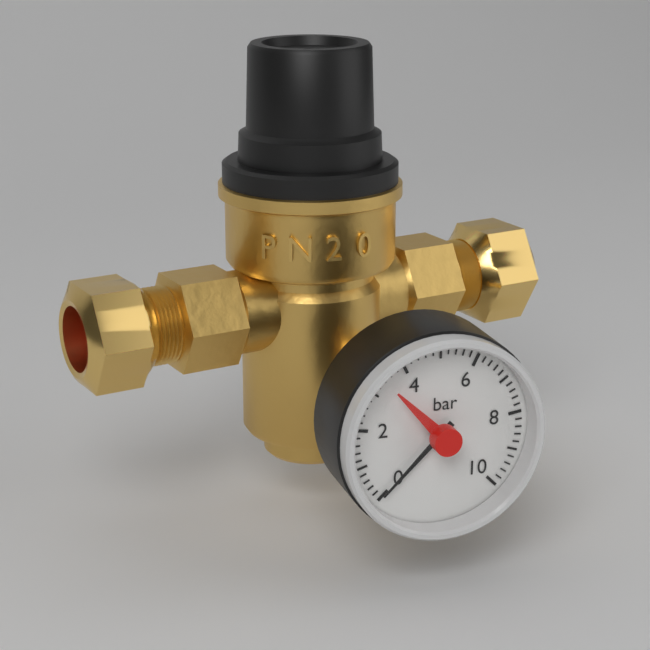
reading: 0.0 bar
